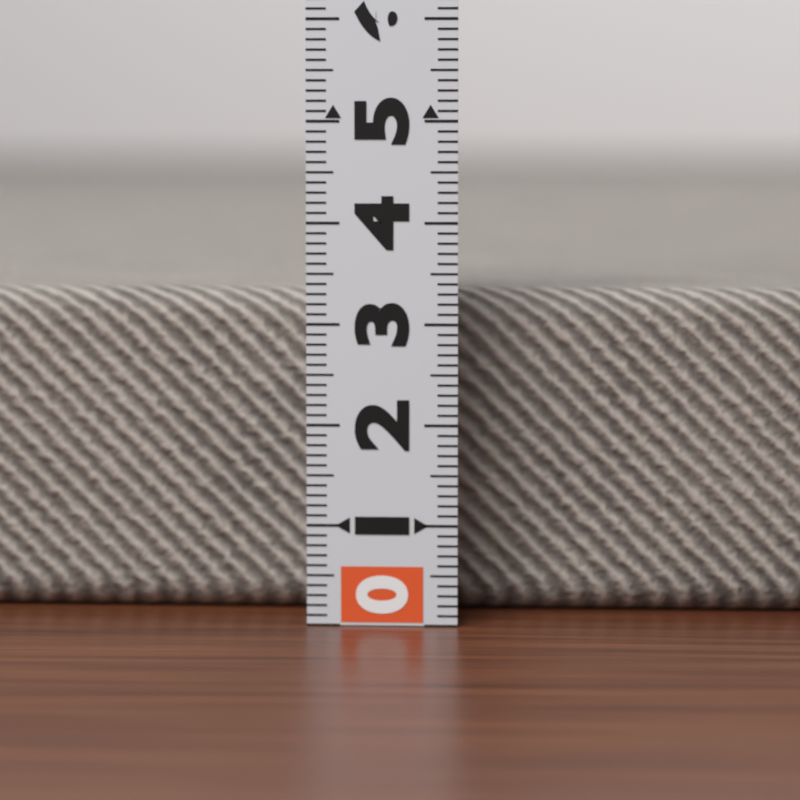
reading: 3.3 (no unit)
